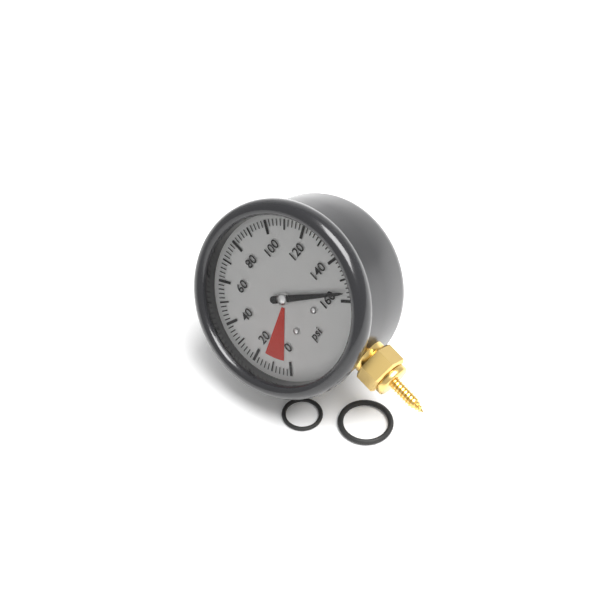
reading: 156 psi
